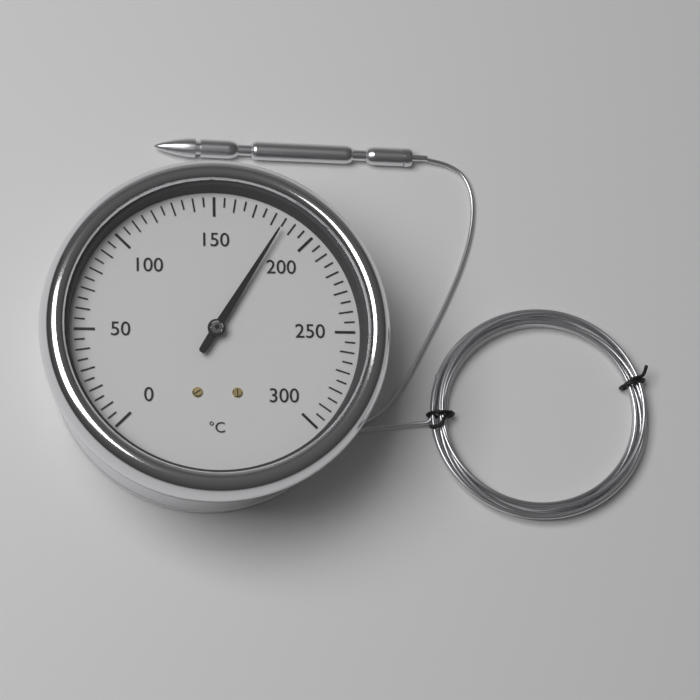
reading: 185 °C
